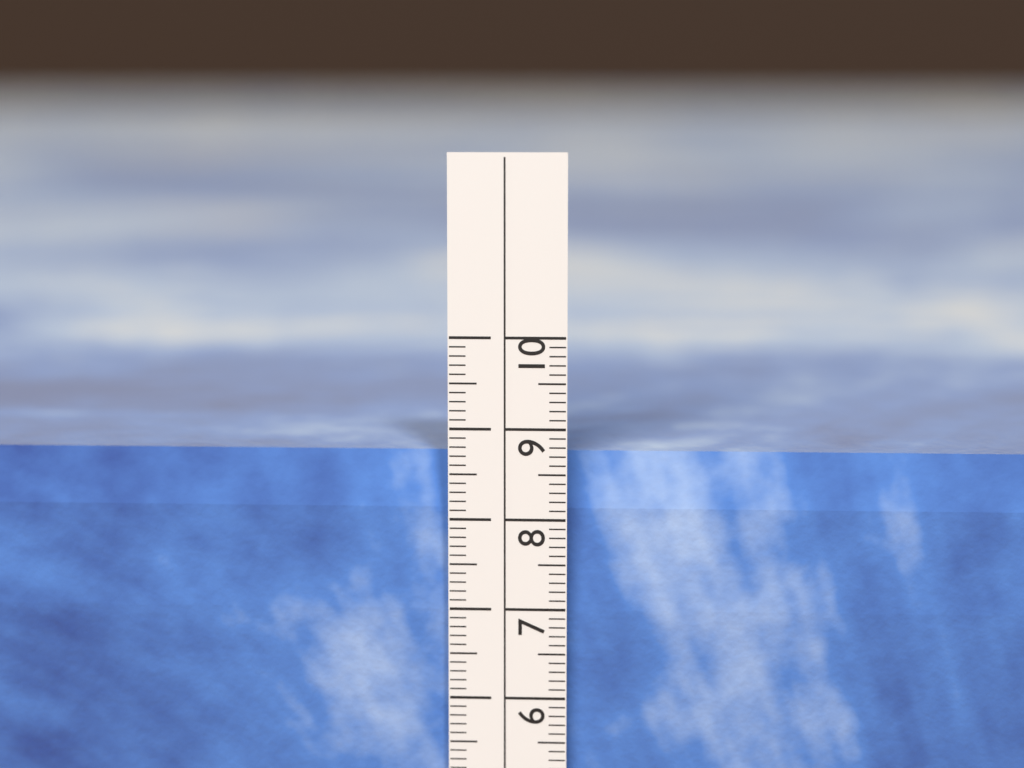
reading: 8.7 cm
